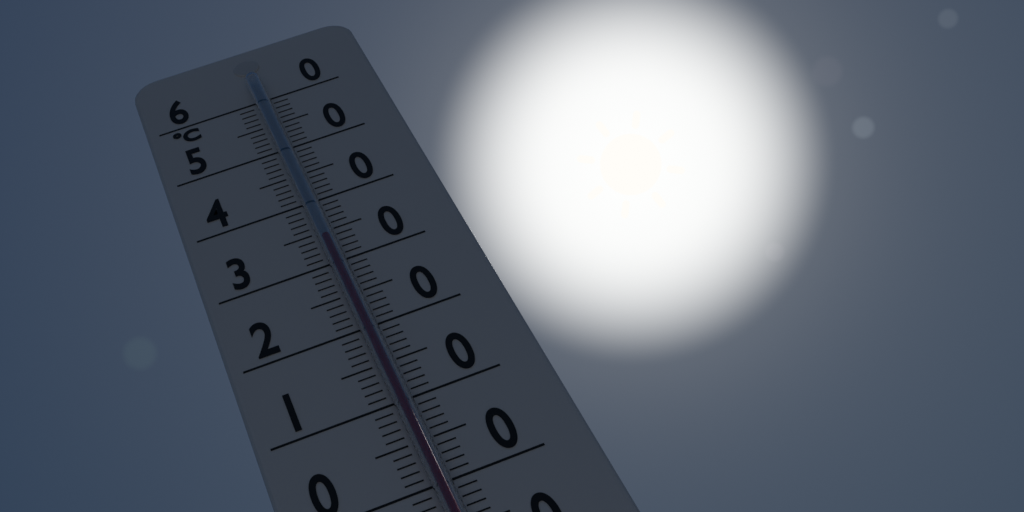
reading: 33 °C
